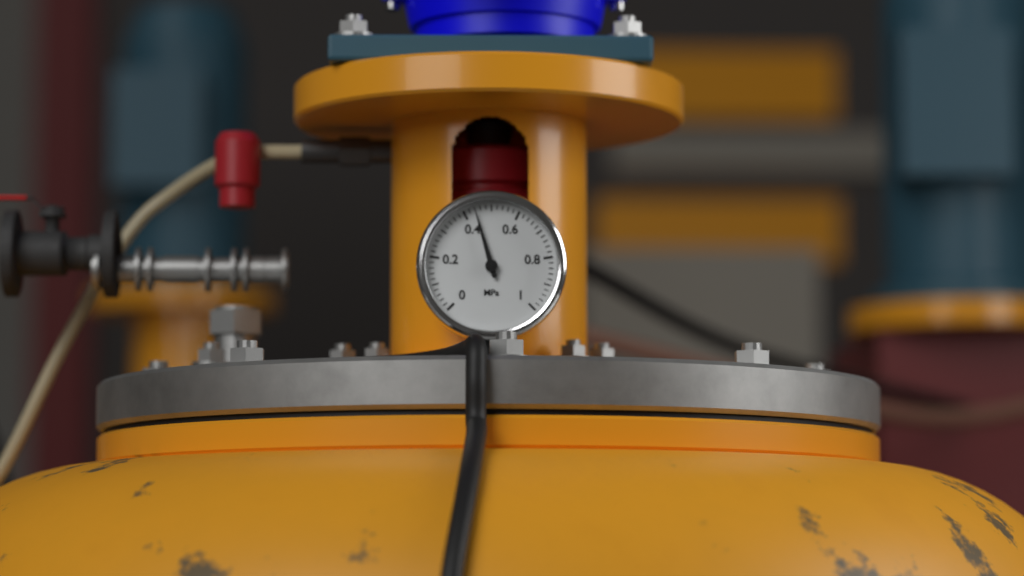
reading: 0.44 MPa
